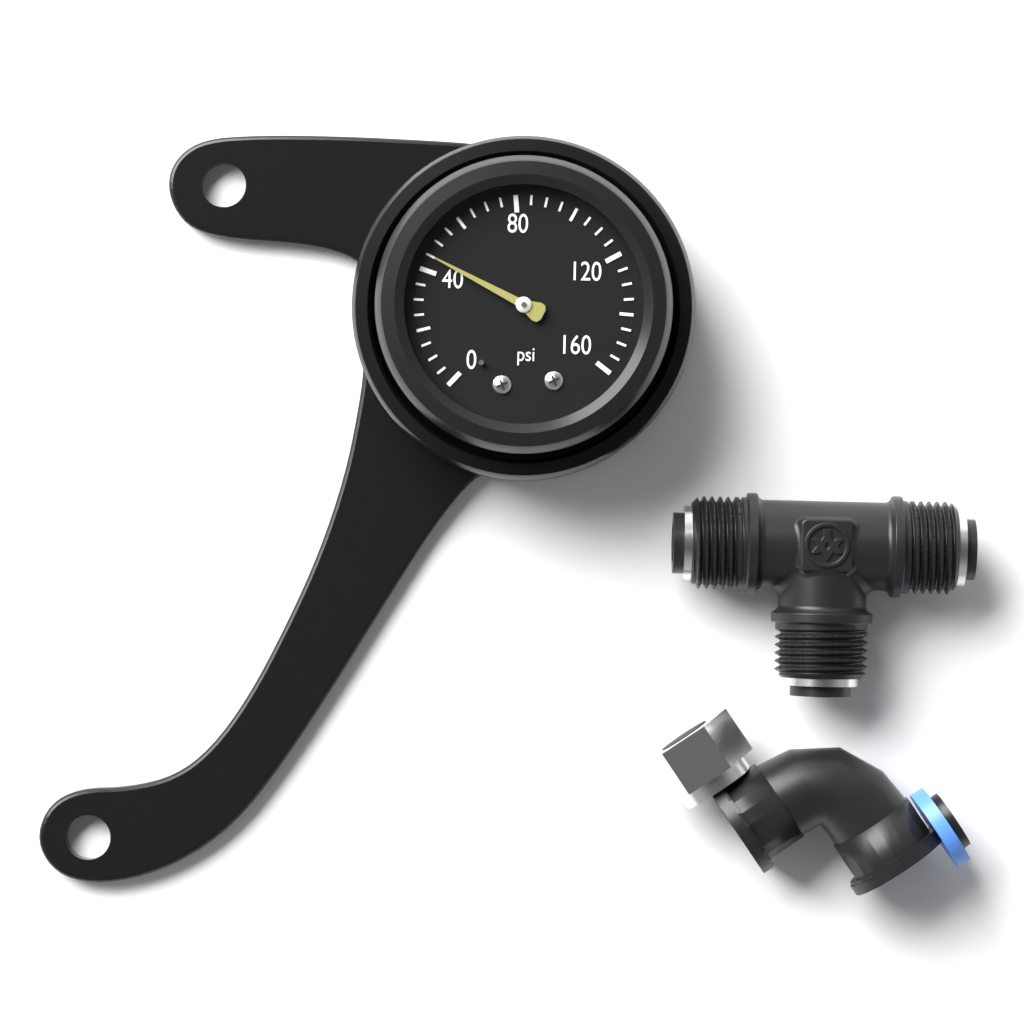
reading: 45 psi
